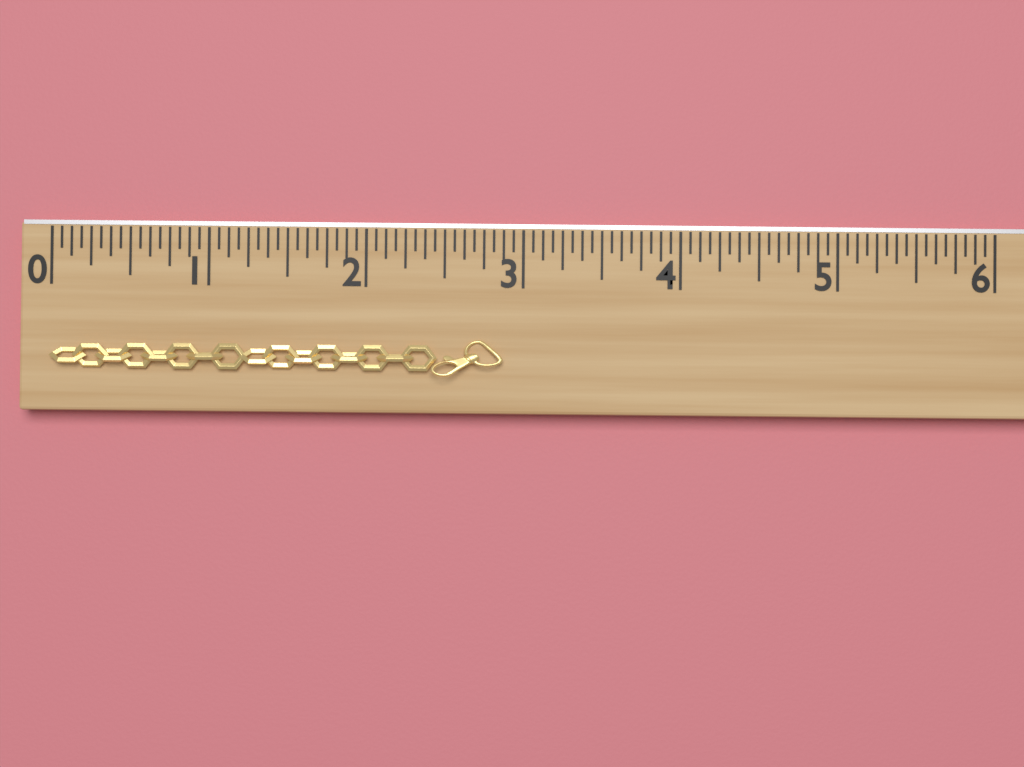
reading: 2.8750 (no unit)
